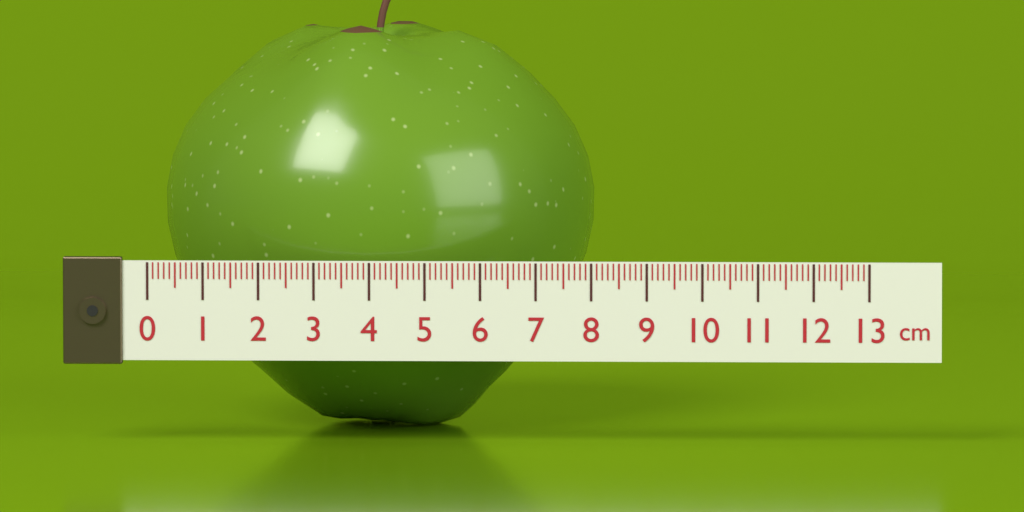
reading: 7.9 cm
